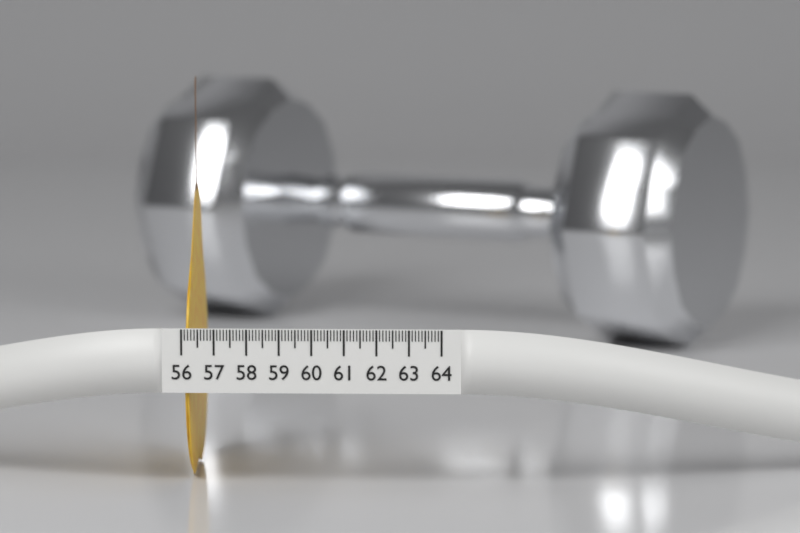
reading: 56.3 (no unit)
